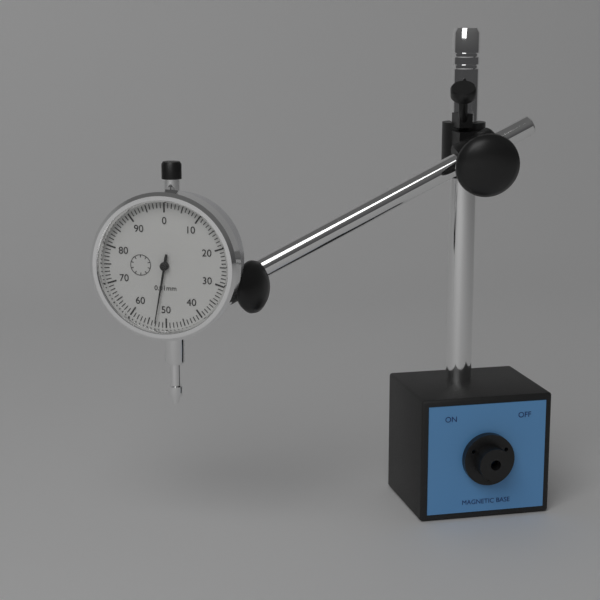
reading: 0.53 mm
